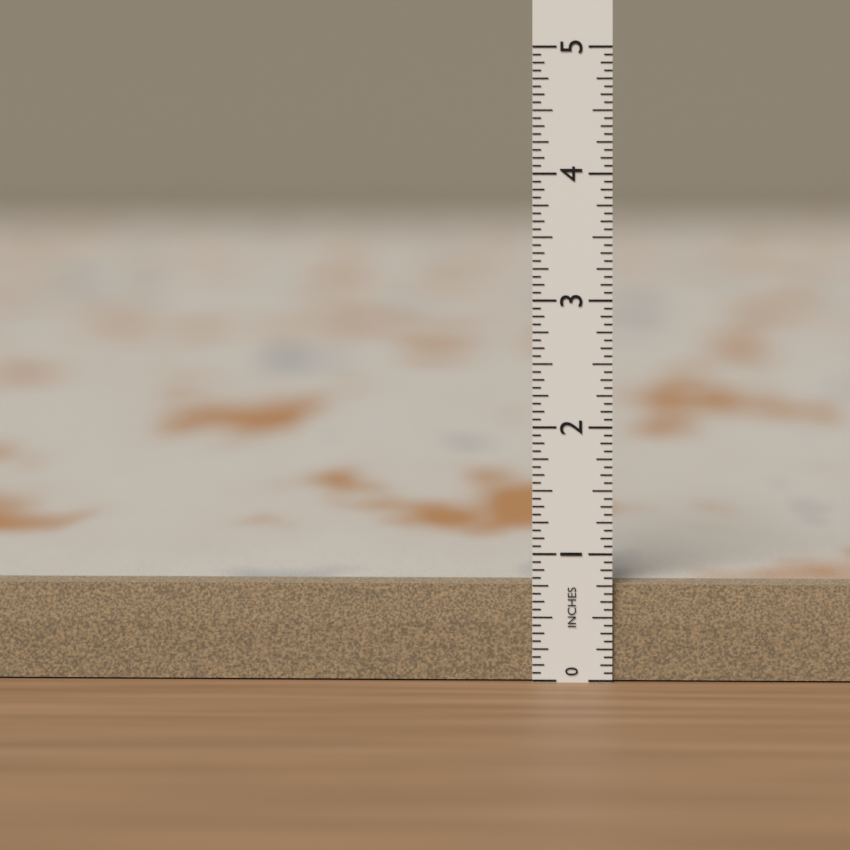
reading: 0.7500 in
